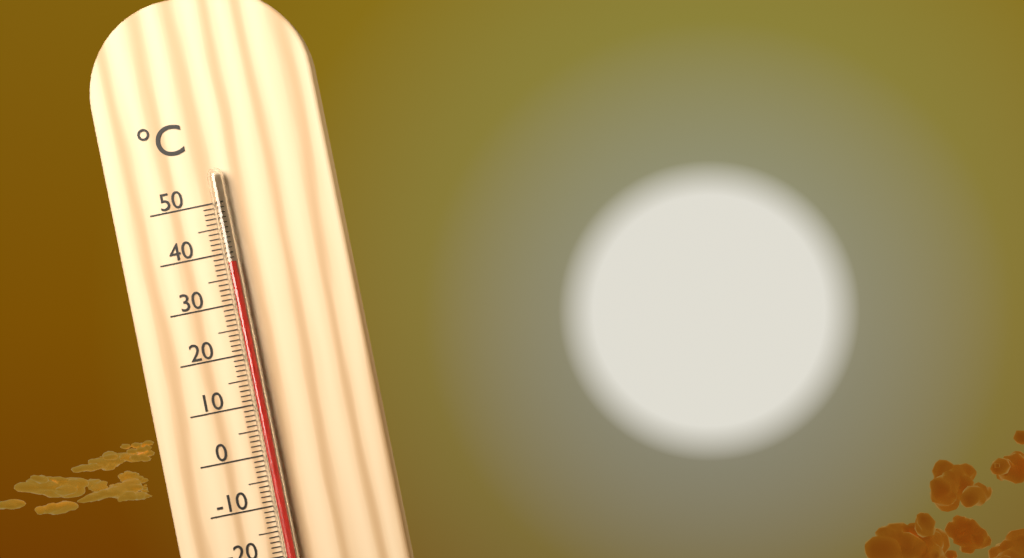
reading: 38 °C
